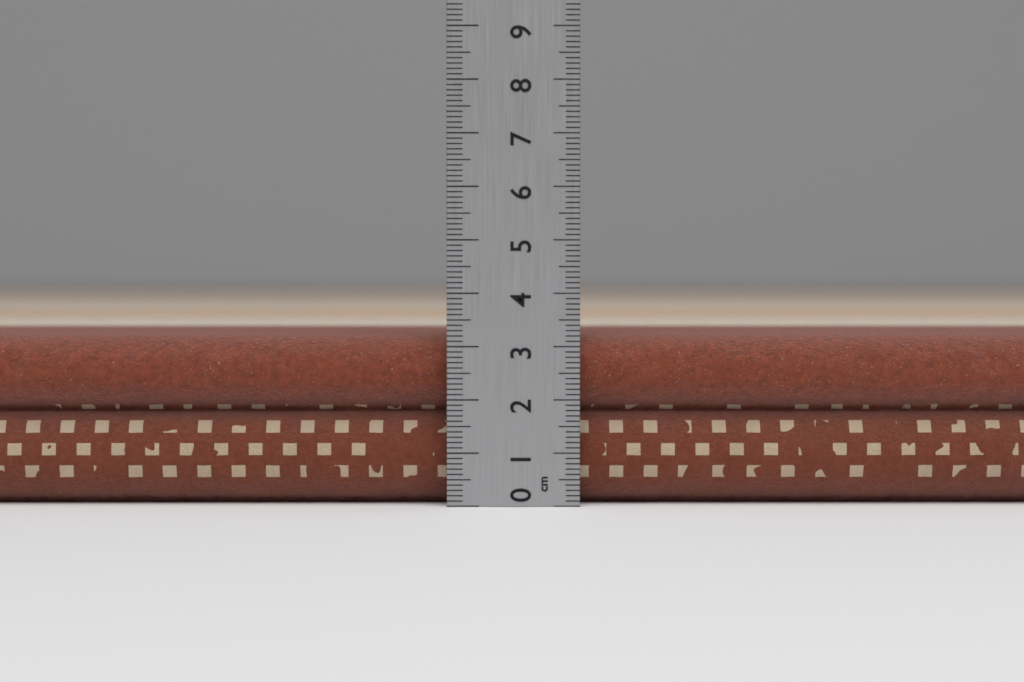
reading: 3.2 cm
